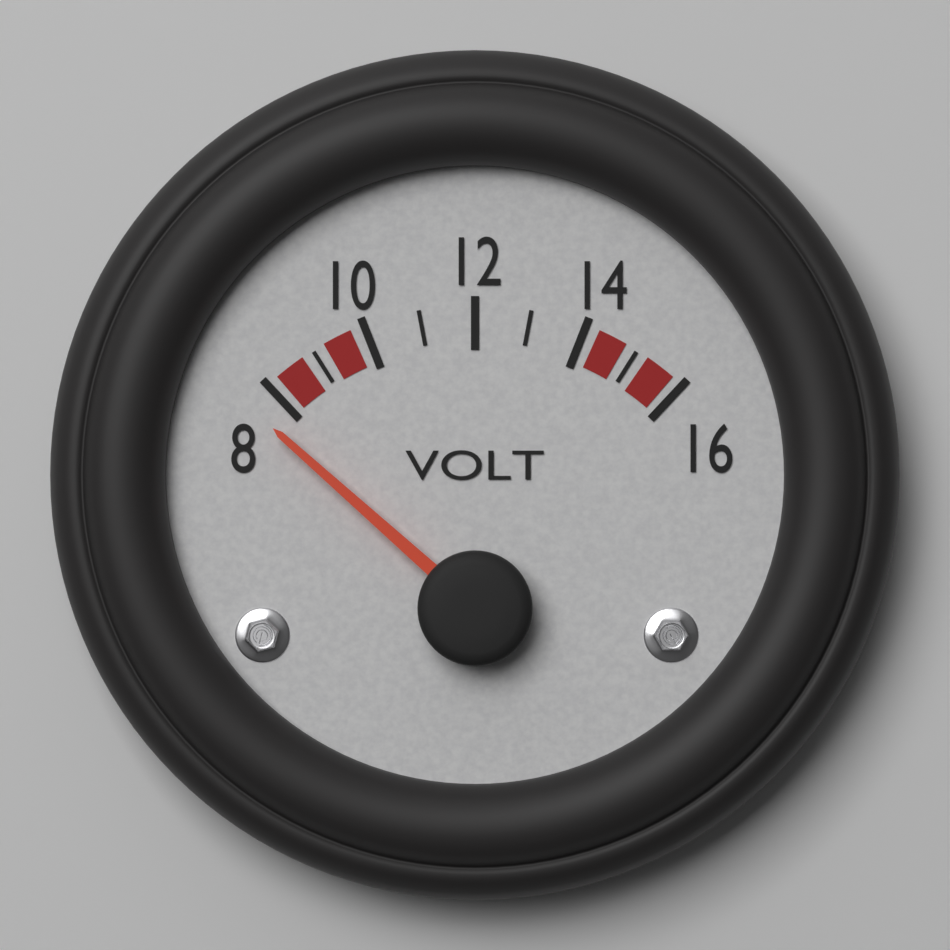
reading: 7.5 V
